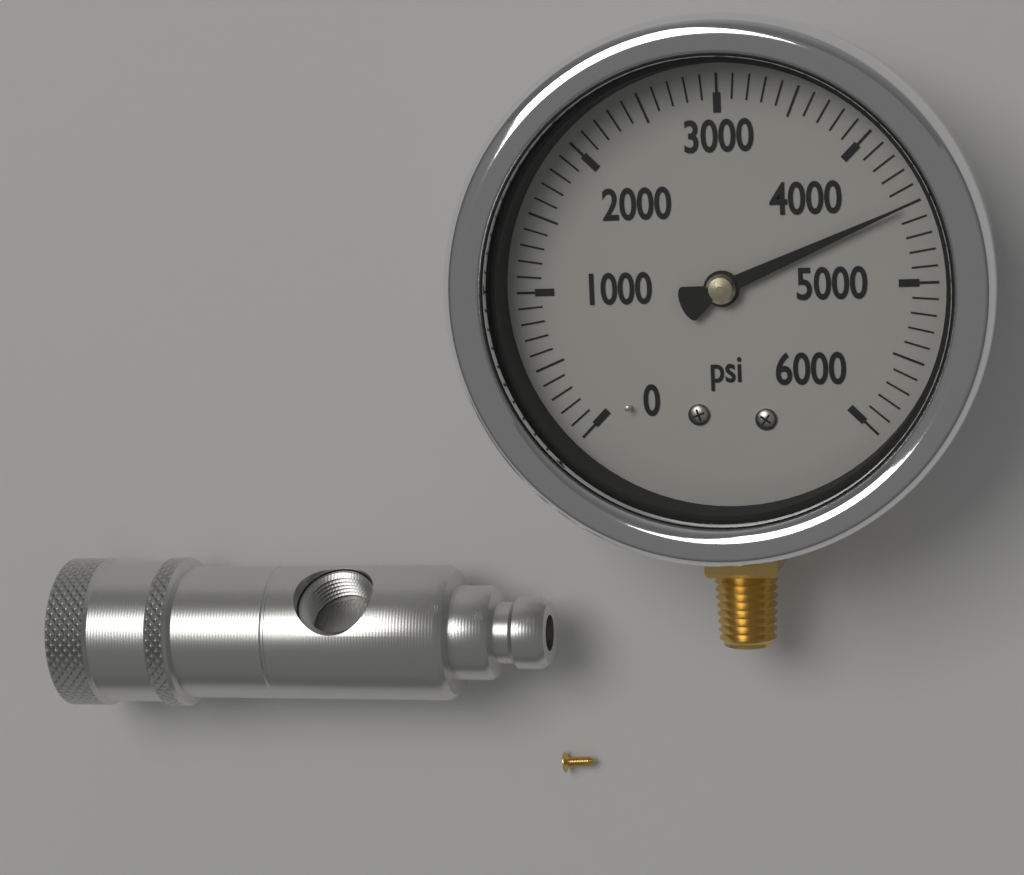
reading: 4500 psi
